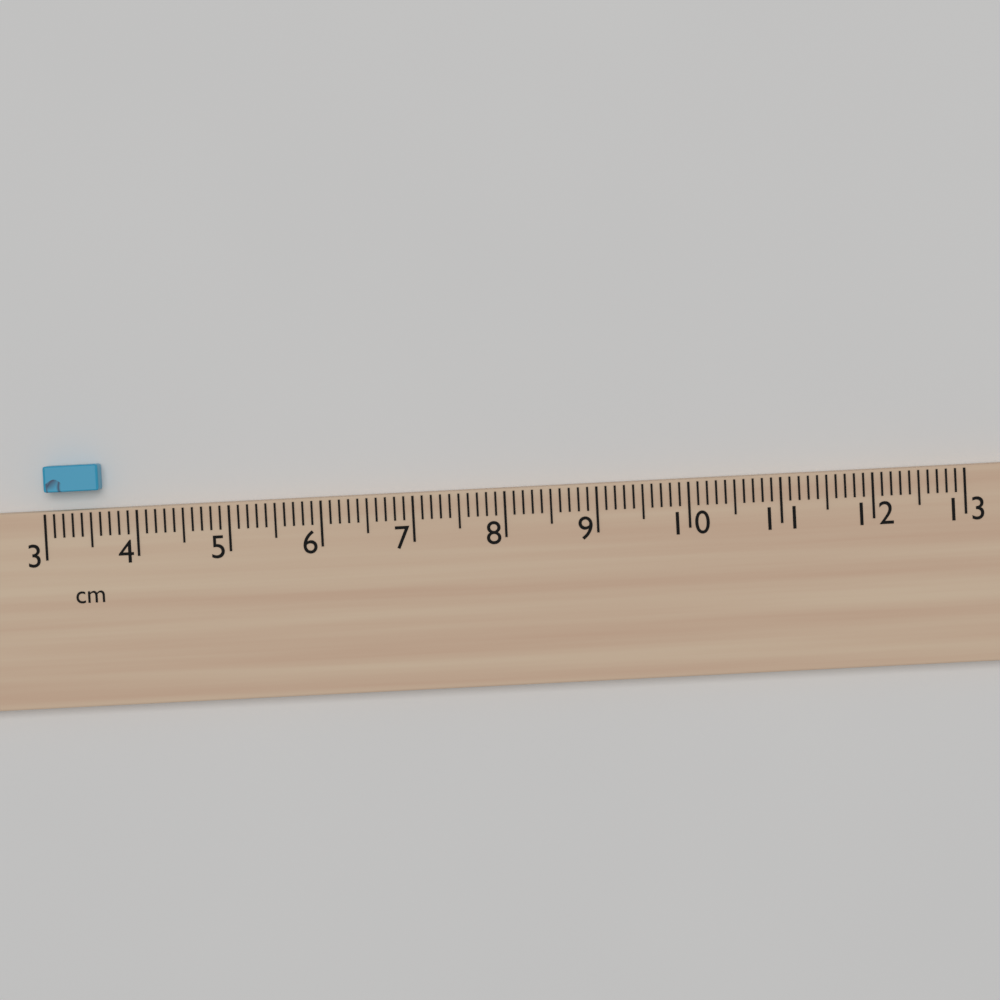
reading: 3.6 cm
